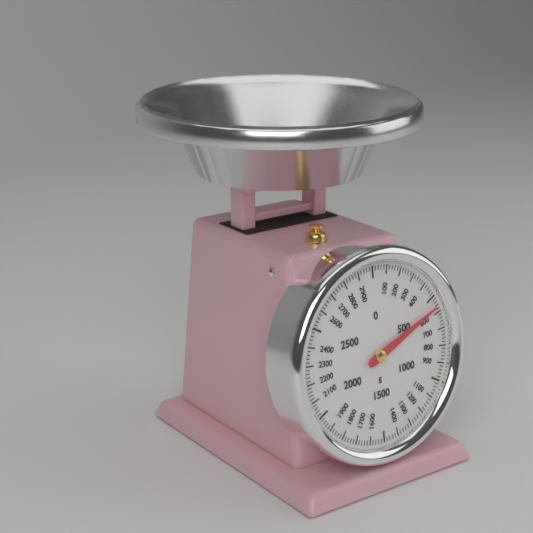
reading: 560 g
